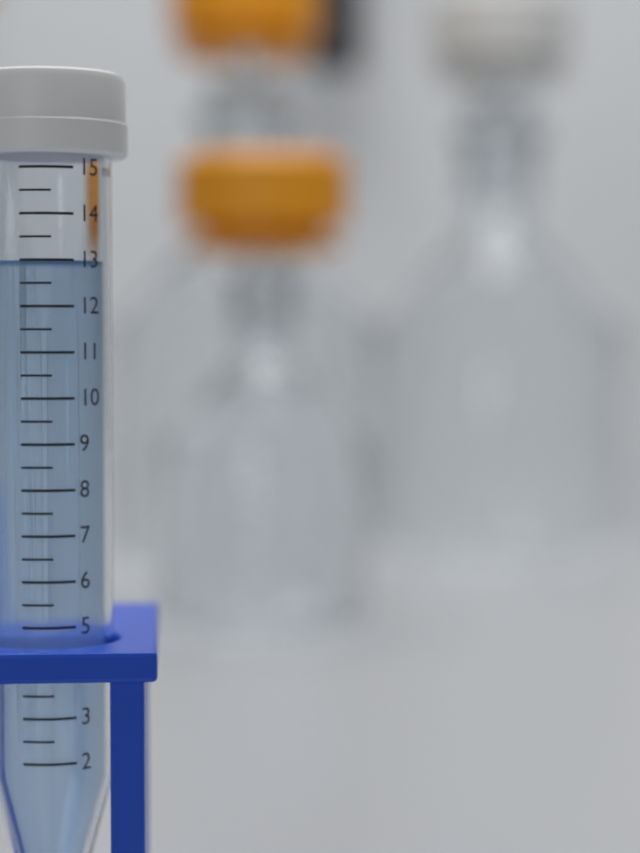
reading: 13.0 ml
